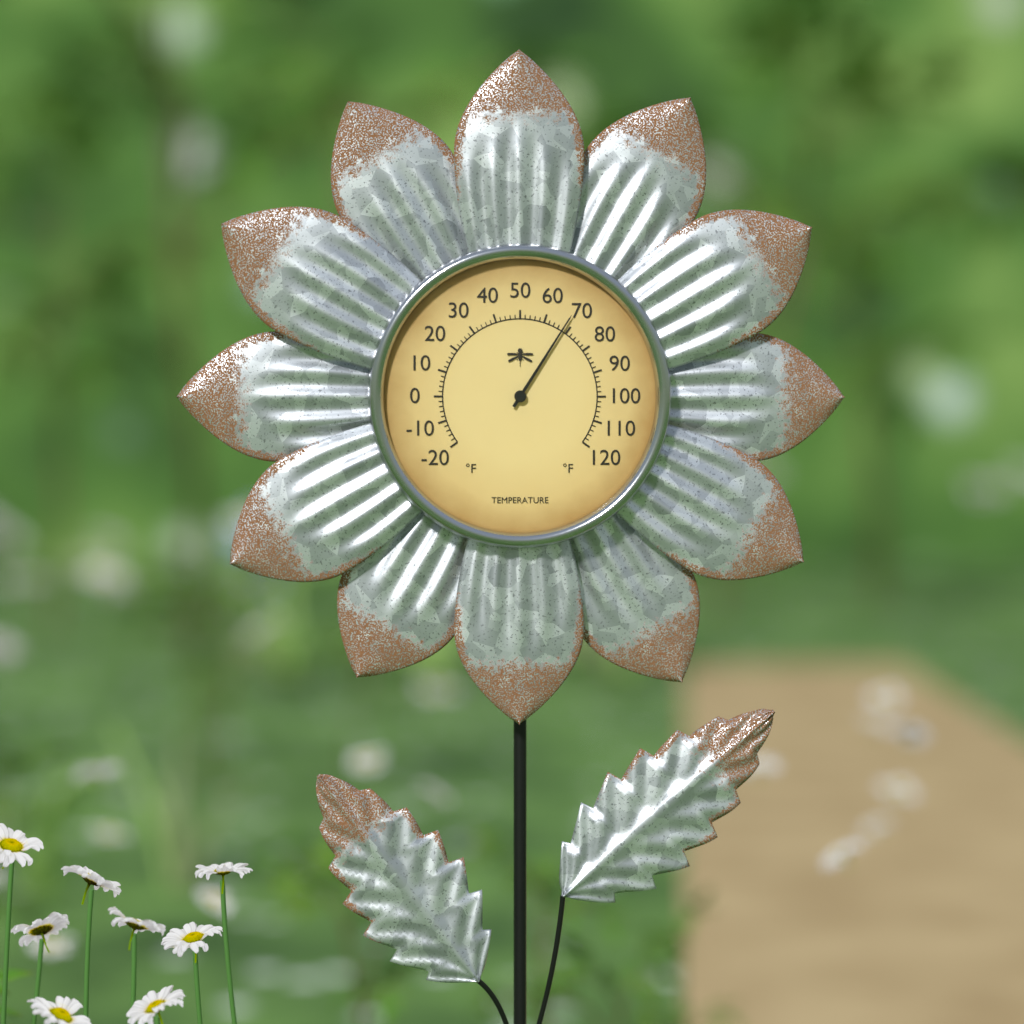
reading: 68 °F
